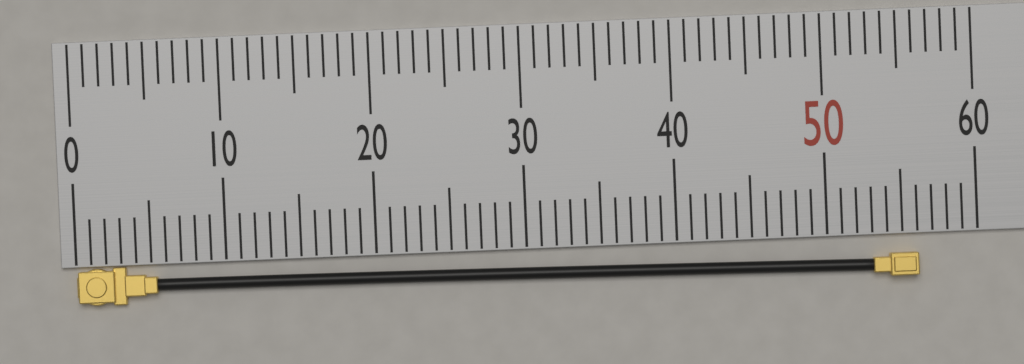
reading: 56 (no unit)
